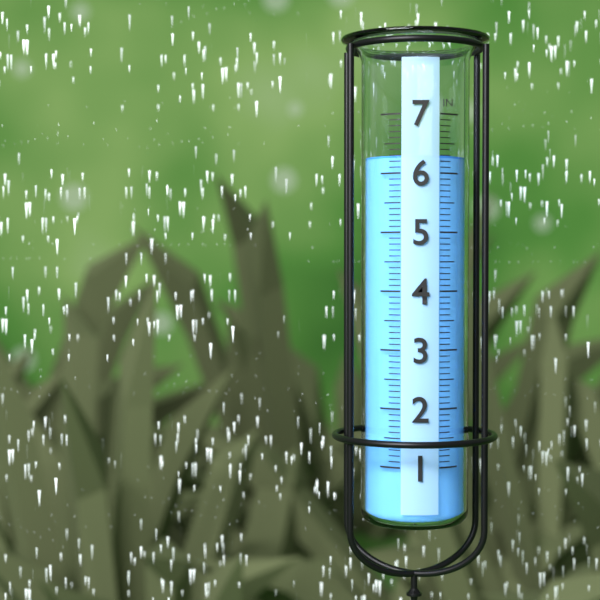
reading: 6.3 in
